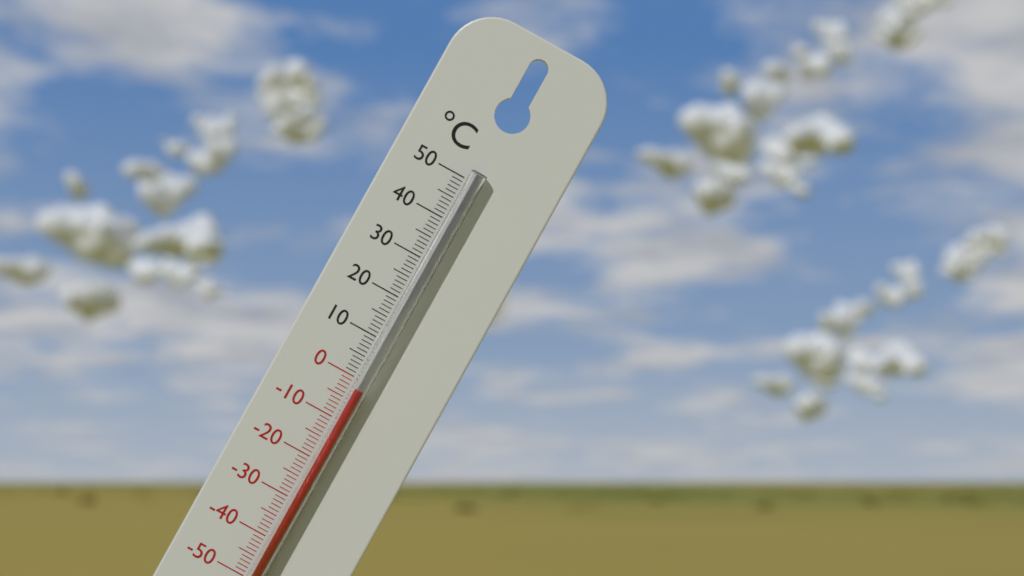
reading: -2 °C
